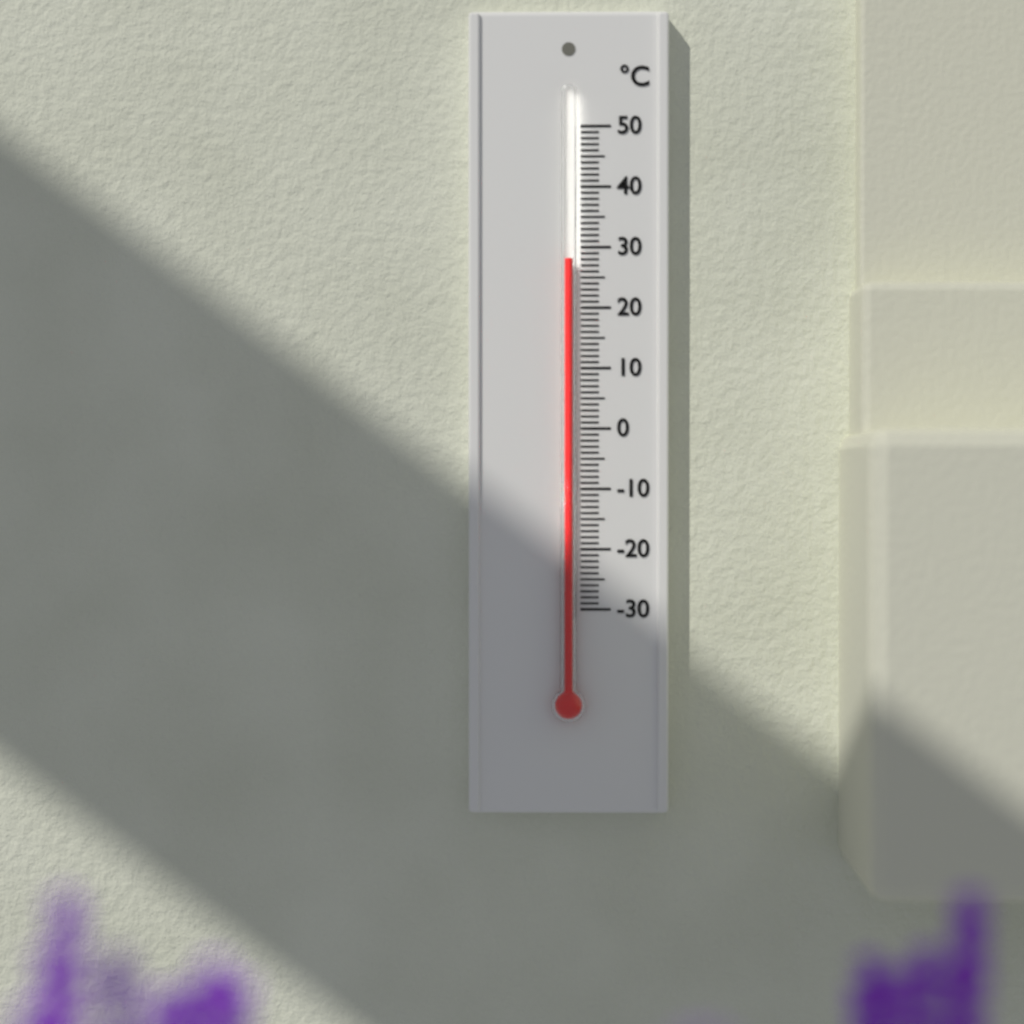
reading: 28 °C
